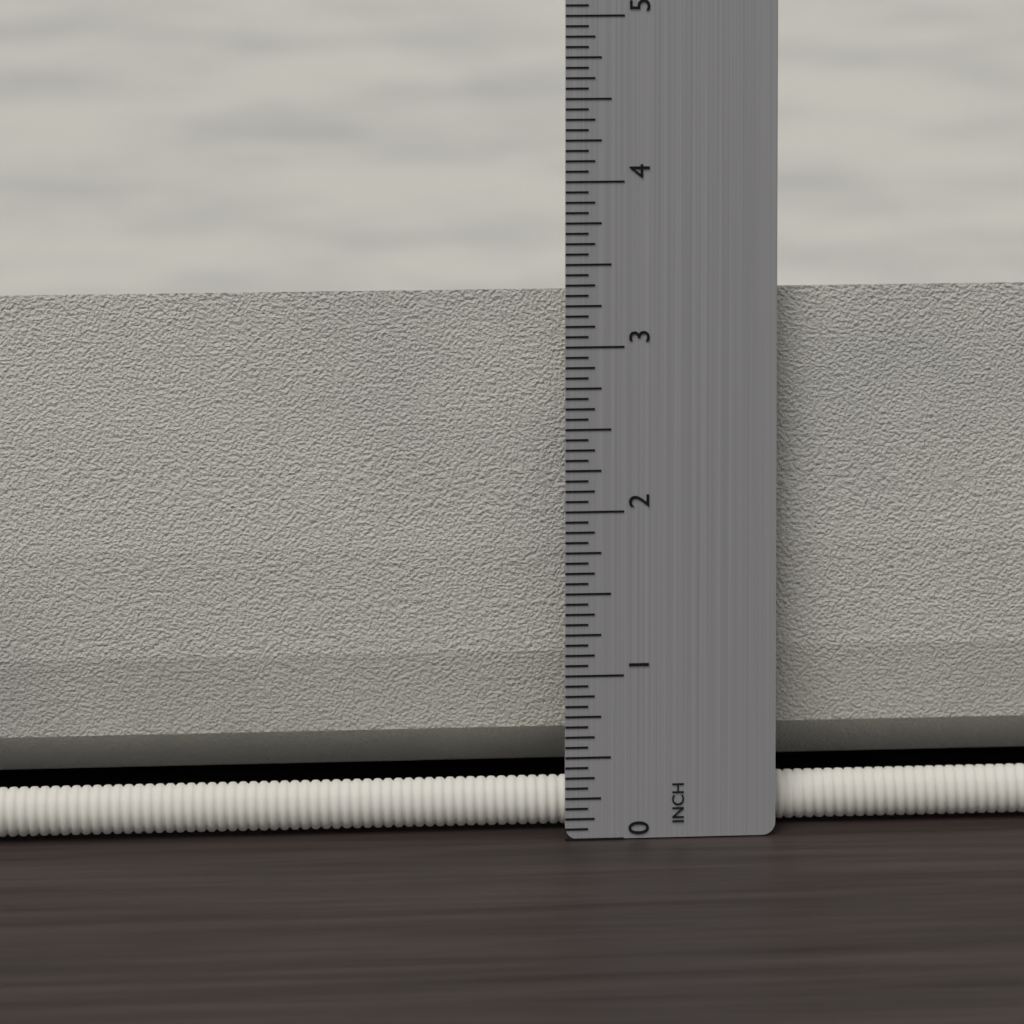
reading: 3.3125 in
